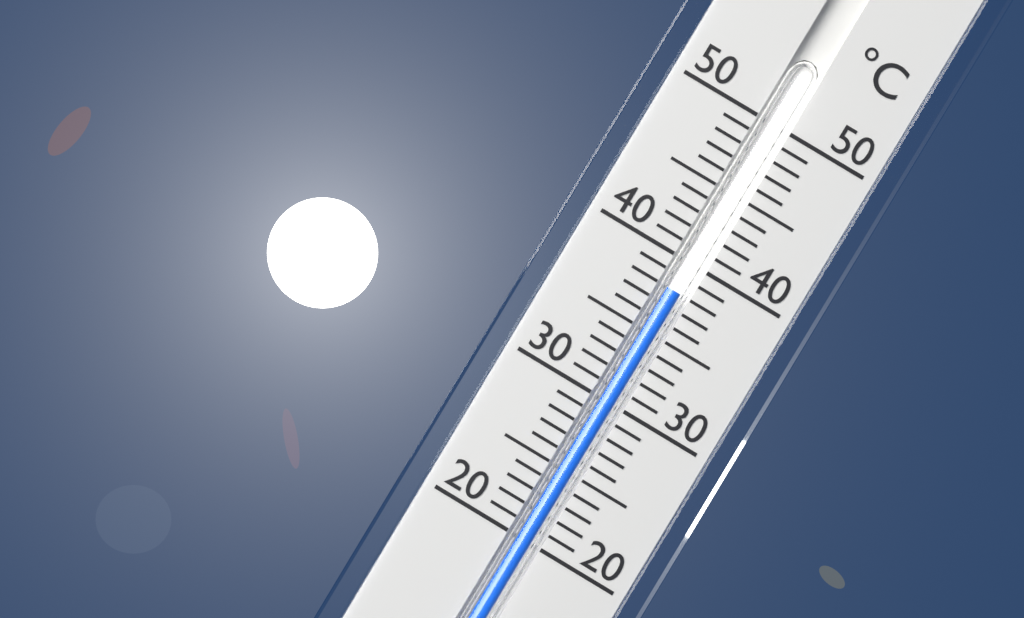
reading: 38 °C
